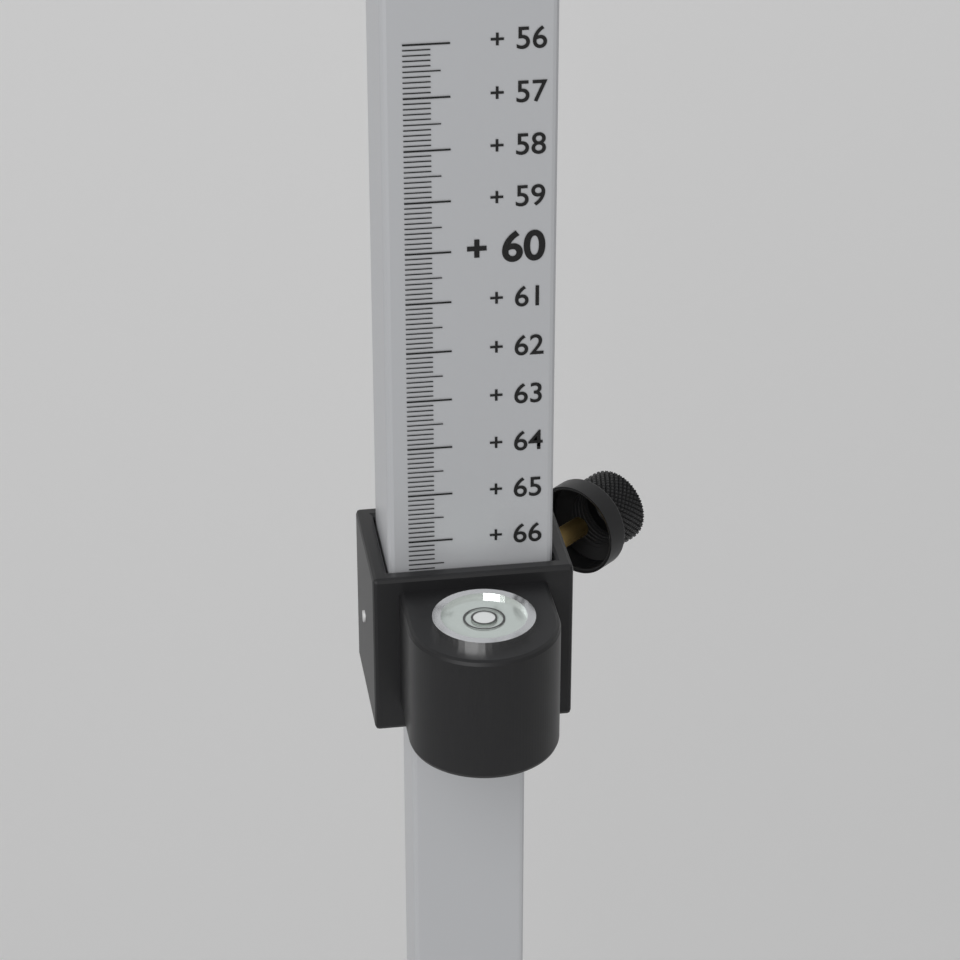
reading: 66.6 (no unit)
